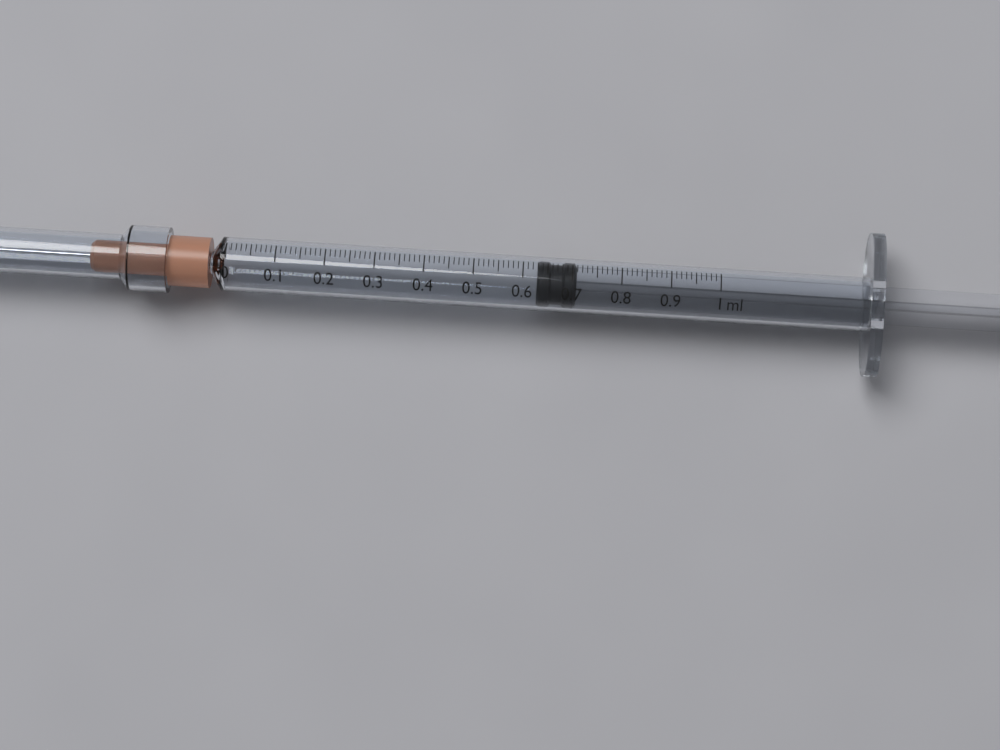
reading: 0.63 ml
